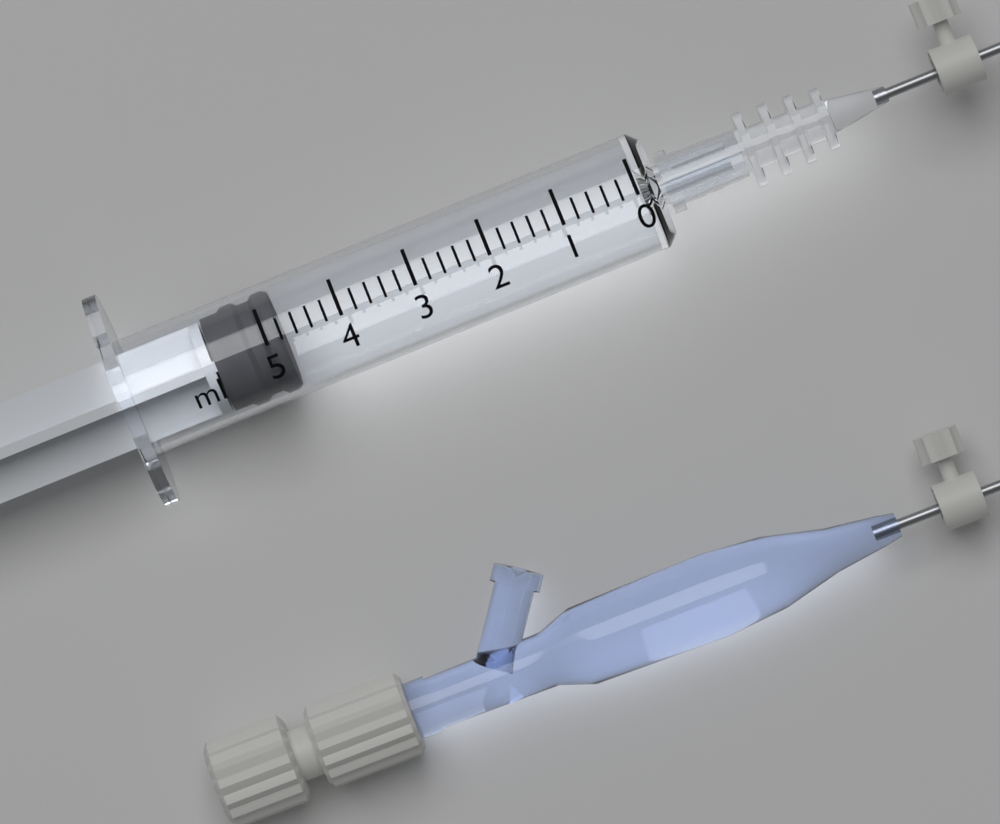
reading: 4.8 ml
